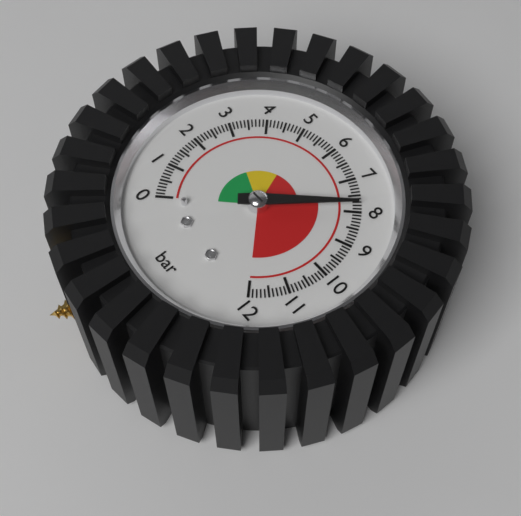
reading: 7.8 bar
